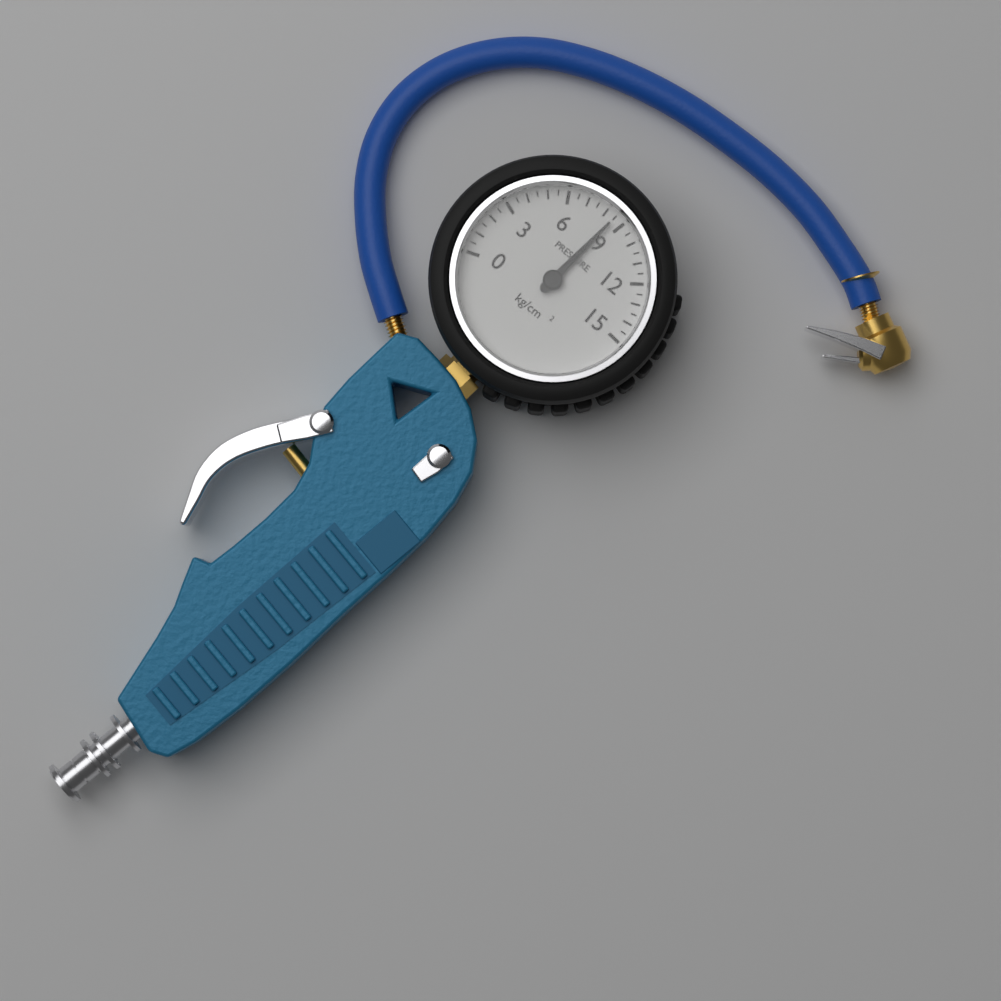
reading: 8.5 kg/cm²
